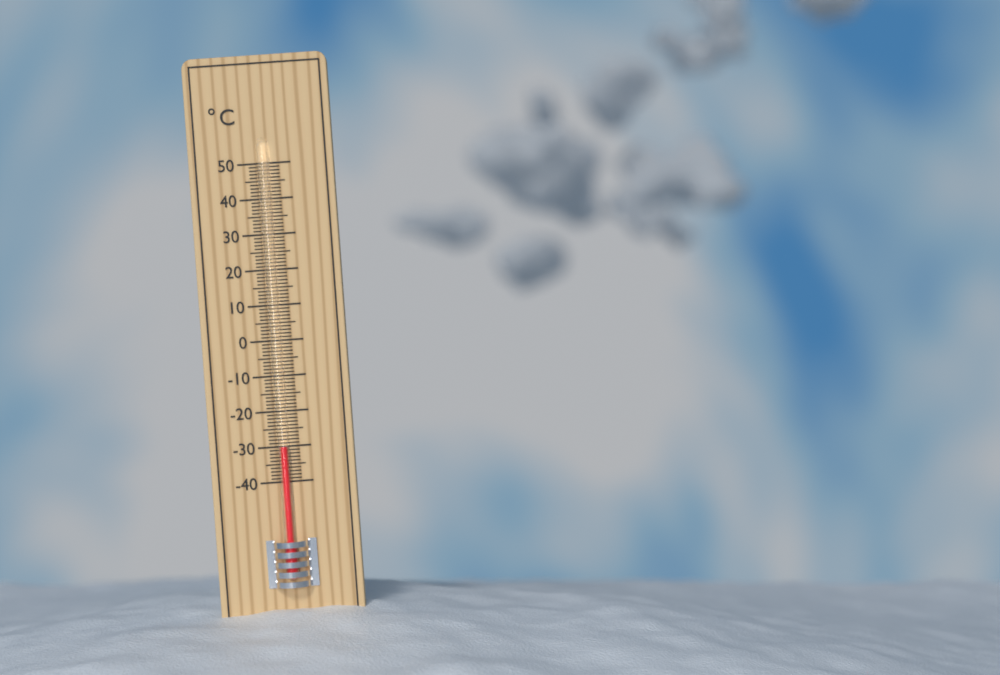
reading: -30 °C
